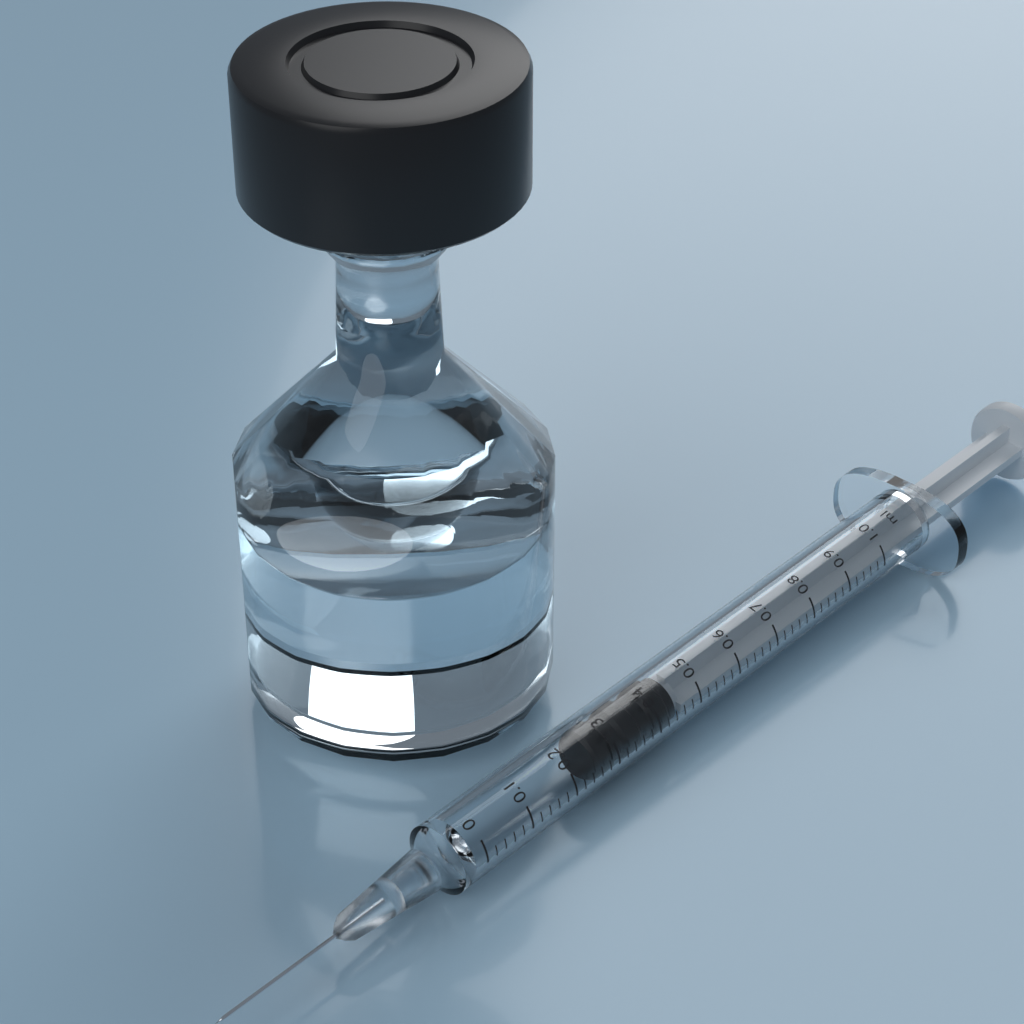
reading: 0.26 ml
